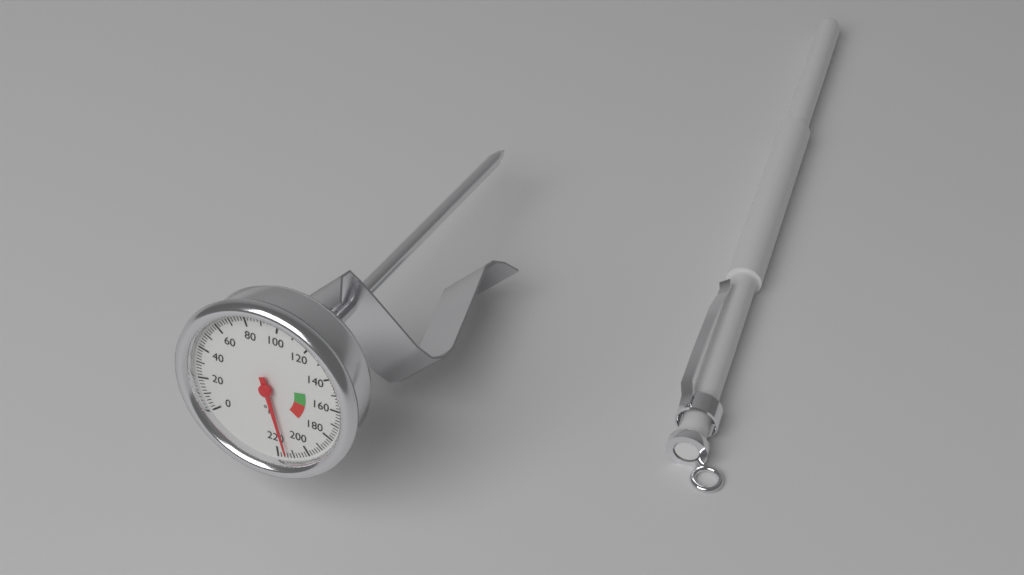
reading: 214 °F
